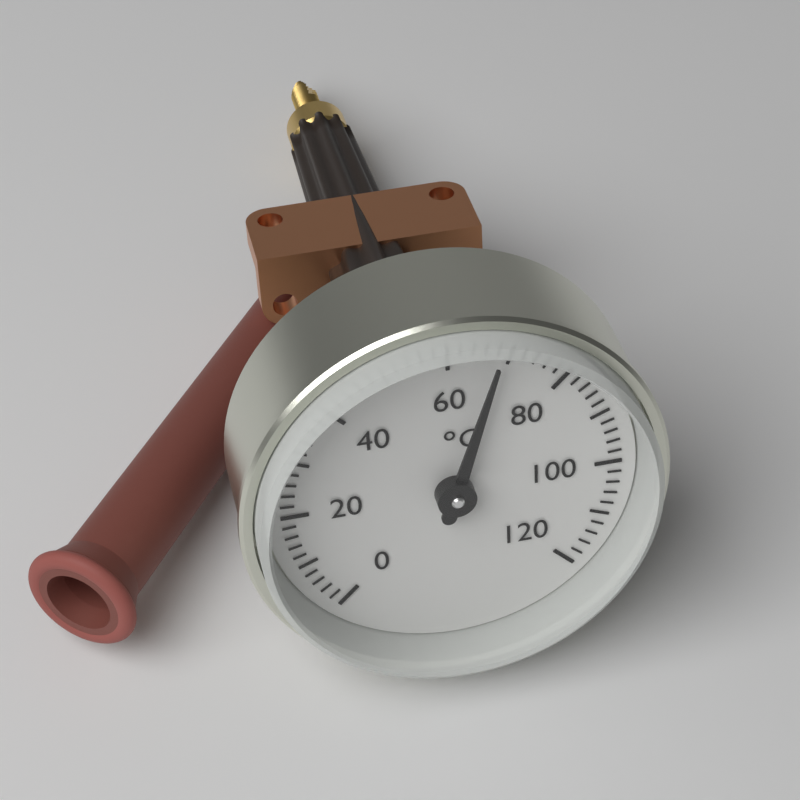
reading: 68 °C
